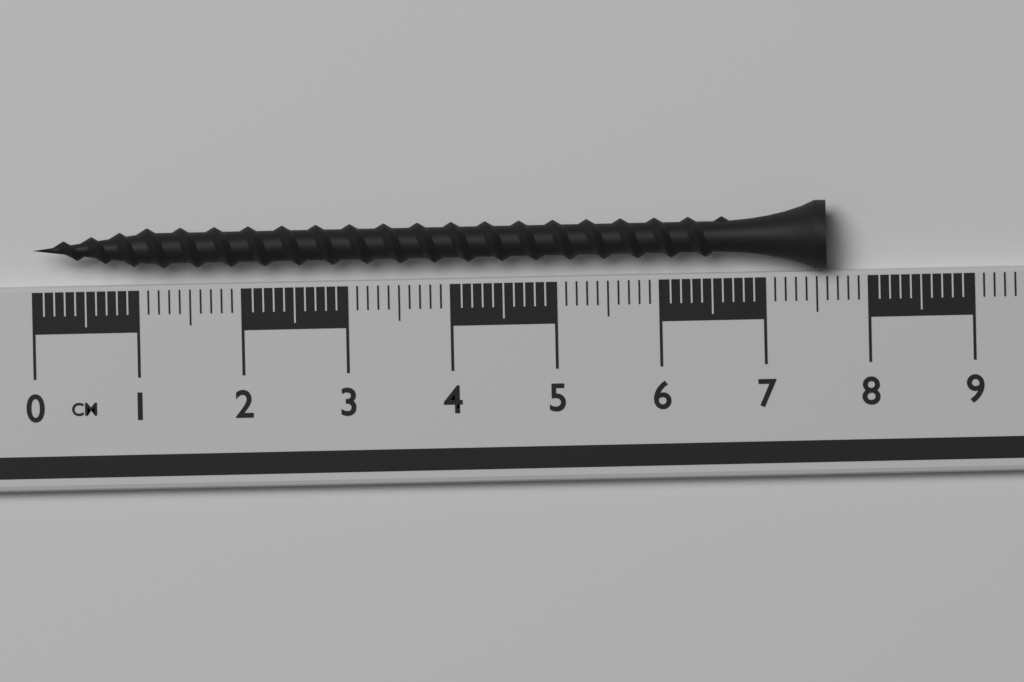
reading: 7.6 cm
